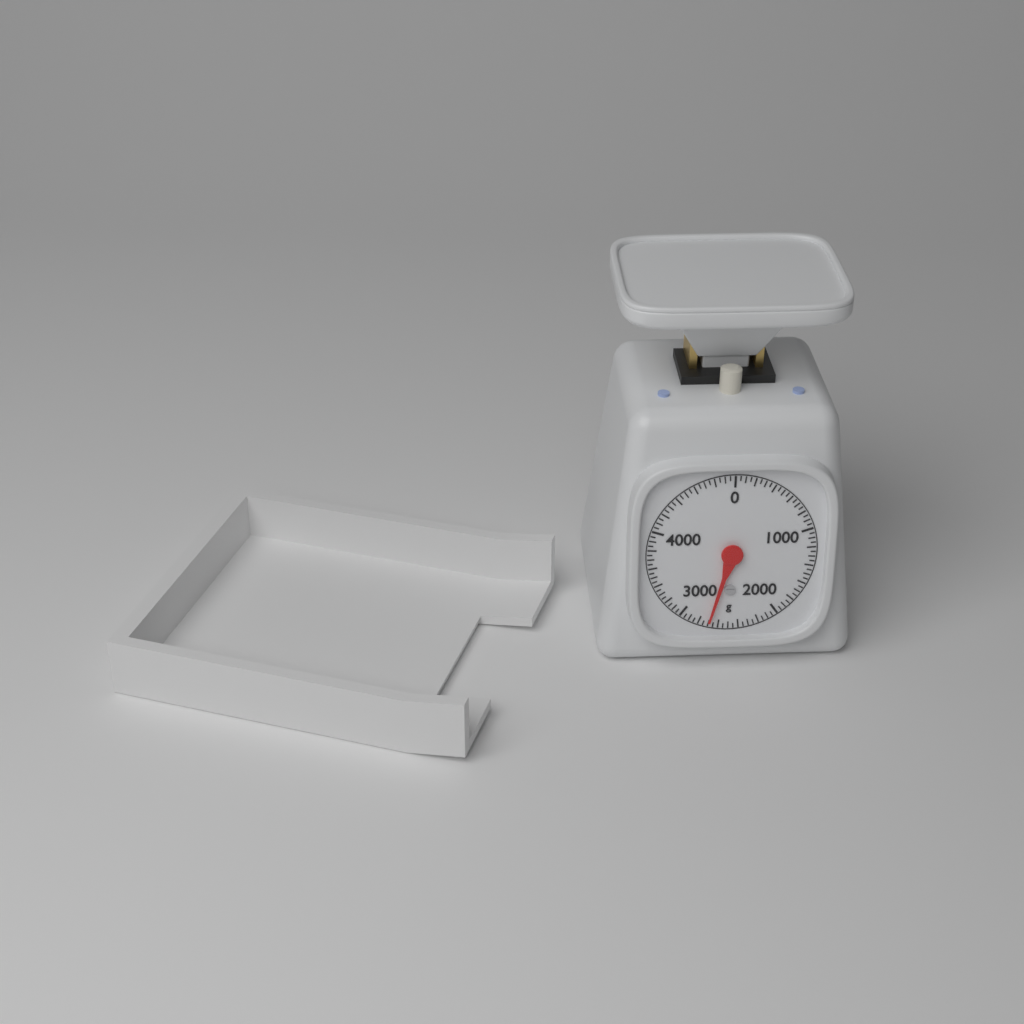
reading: 2700 g
